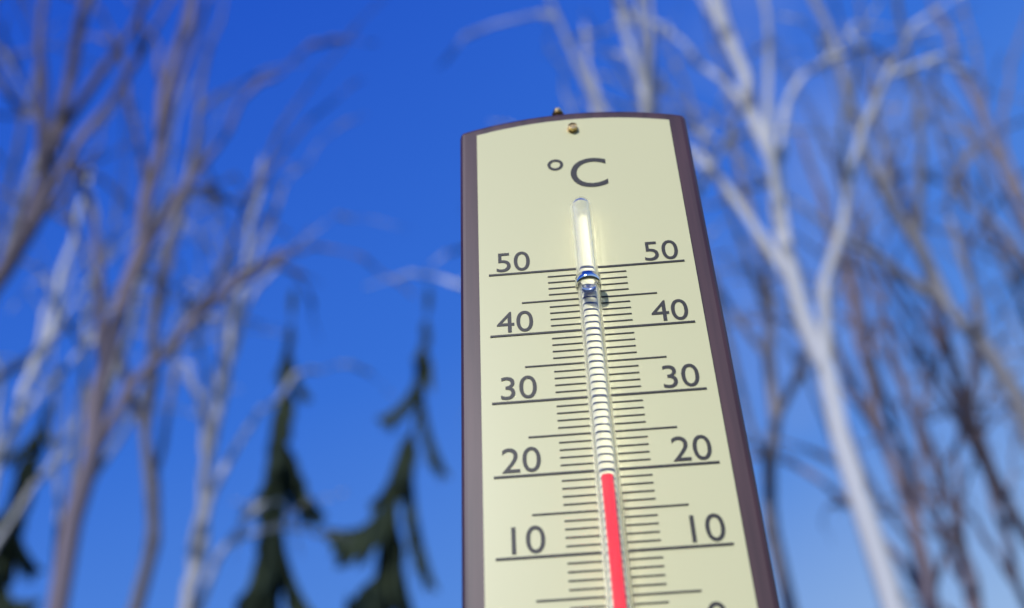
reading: 18 °C
